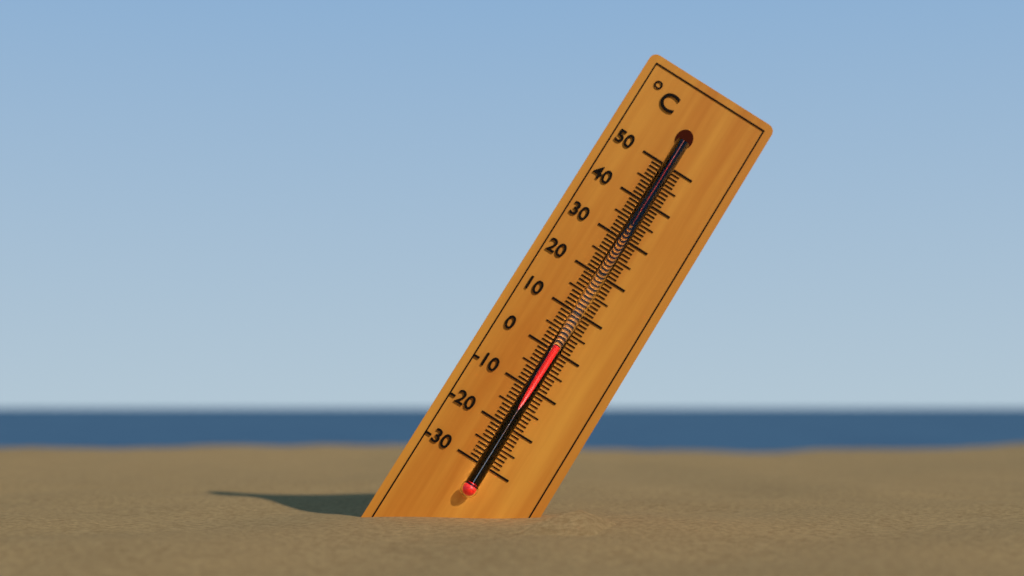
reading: 1 °C
